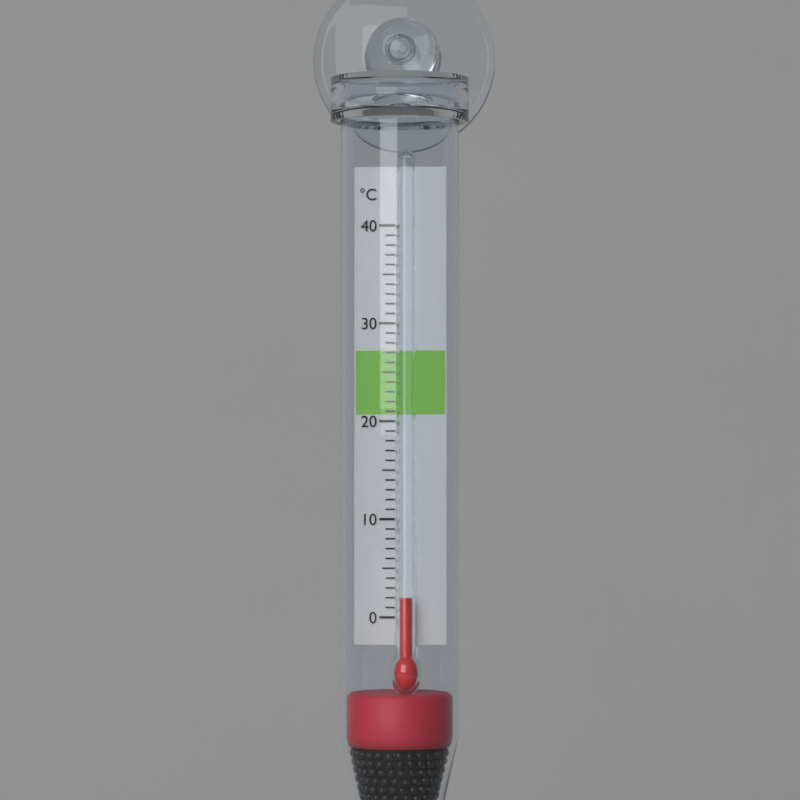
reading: 2 °C
